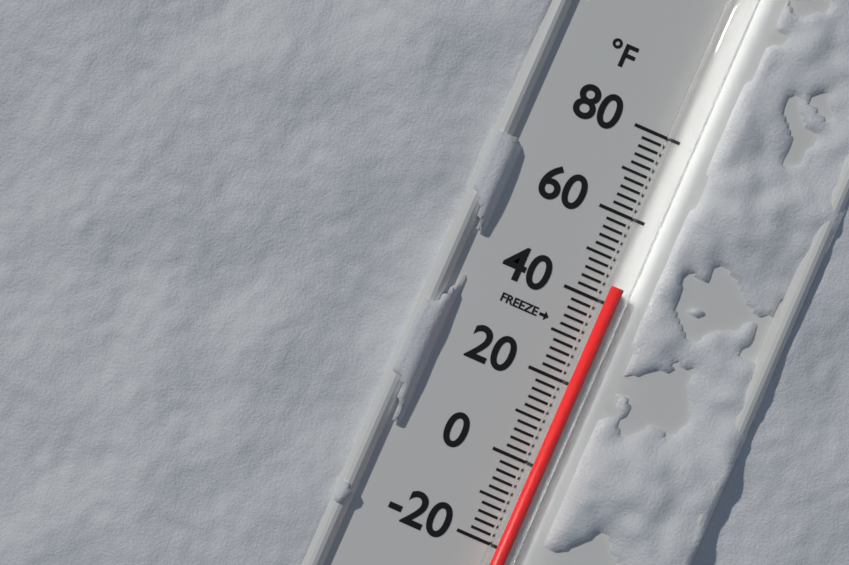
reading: 44 °F
